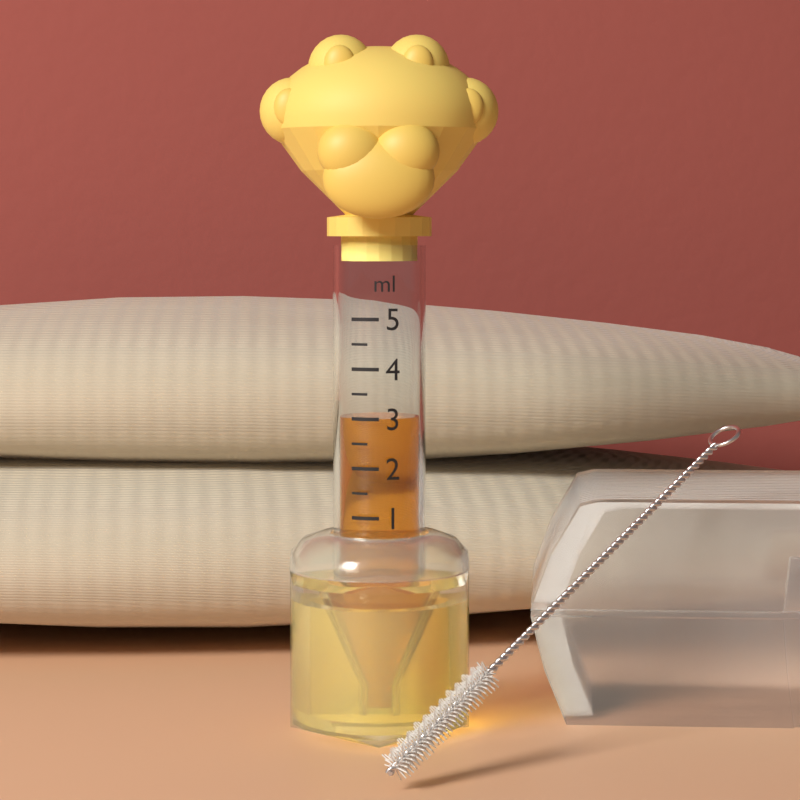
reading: 3.0 ml
